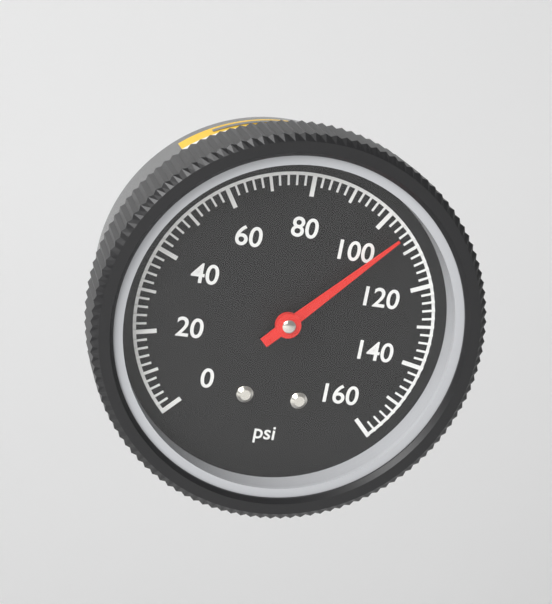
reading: 106 psi
